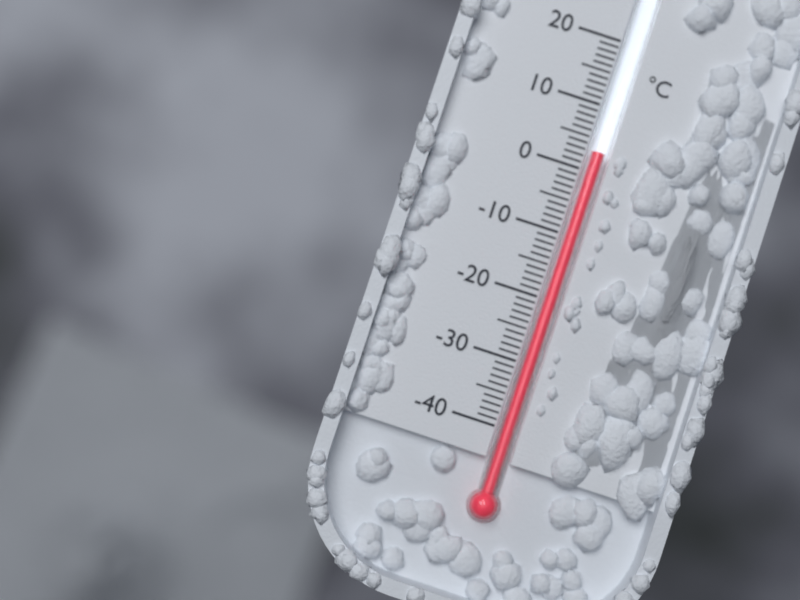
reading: 3 °C
